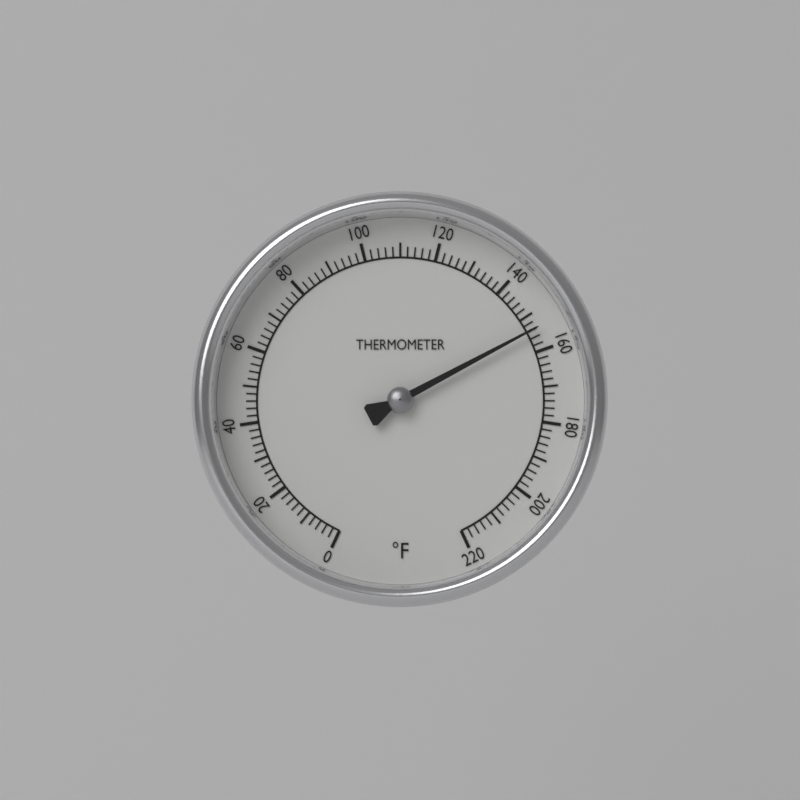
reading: 154 °F
